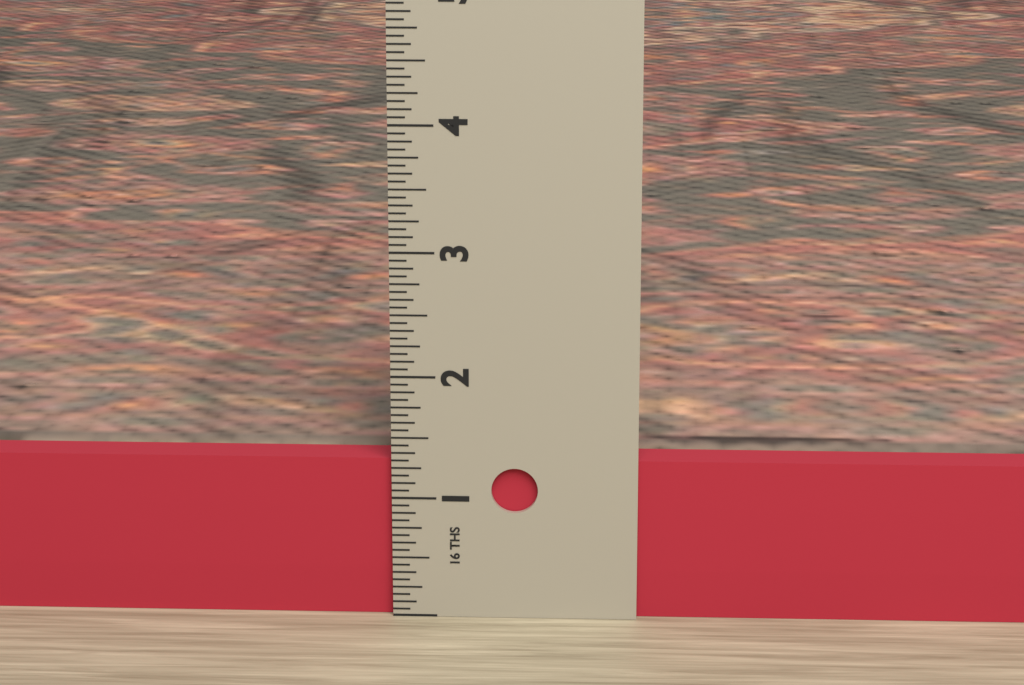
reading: 1.3125 in
